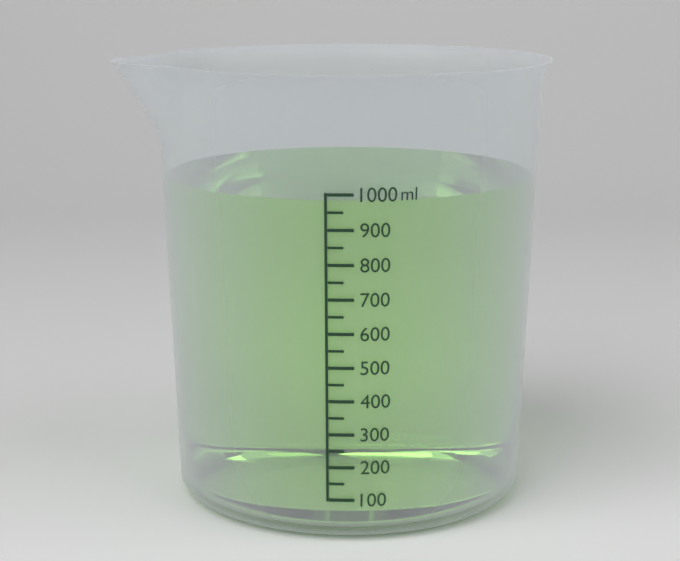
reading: 980 ml
